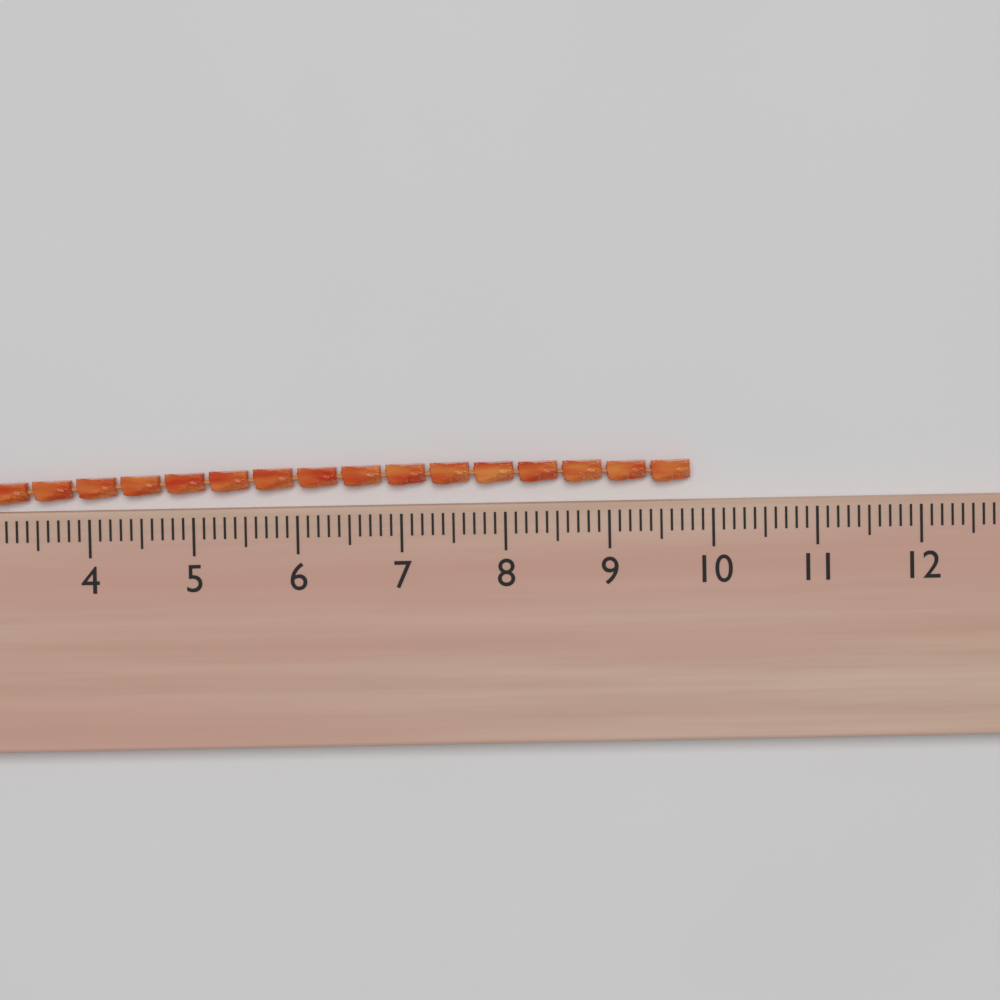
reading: 9.8 (no unit)
